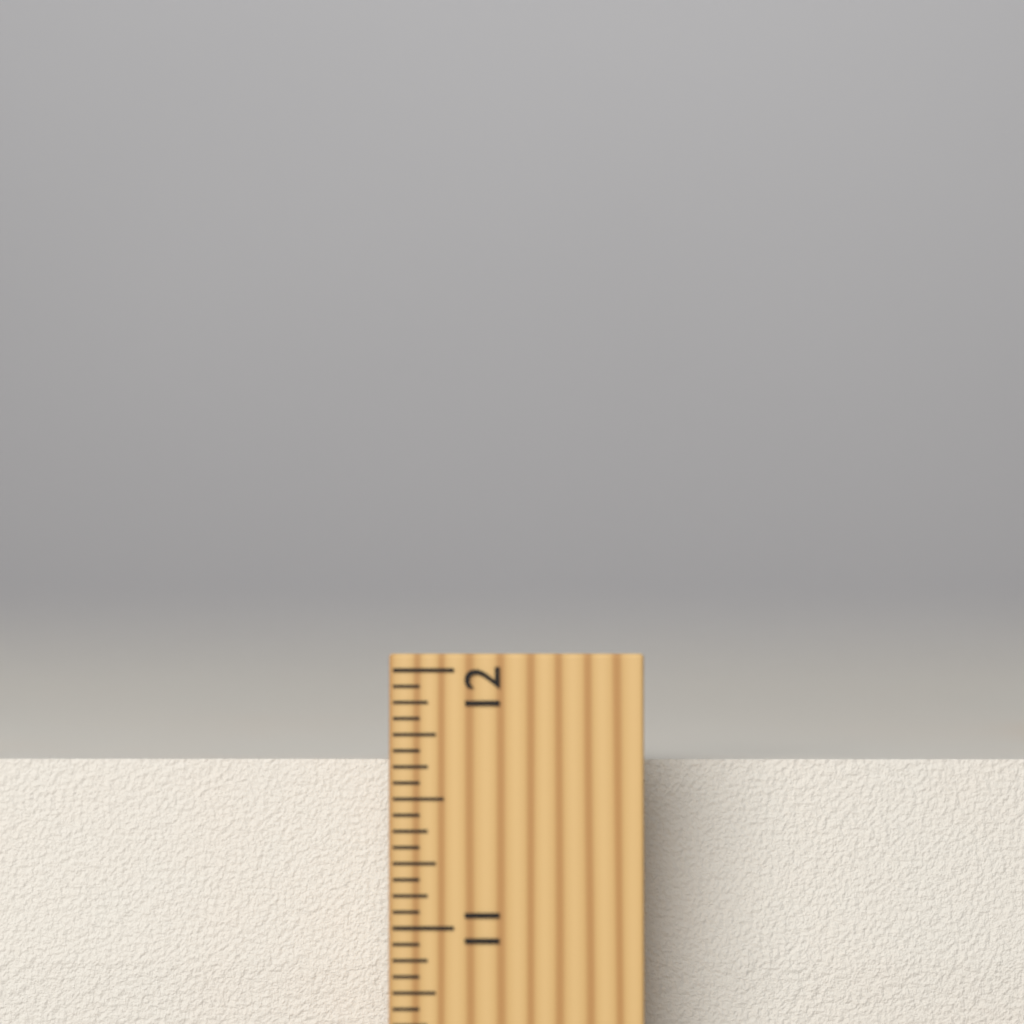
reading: 11.6250 inch
